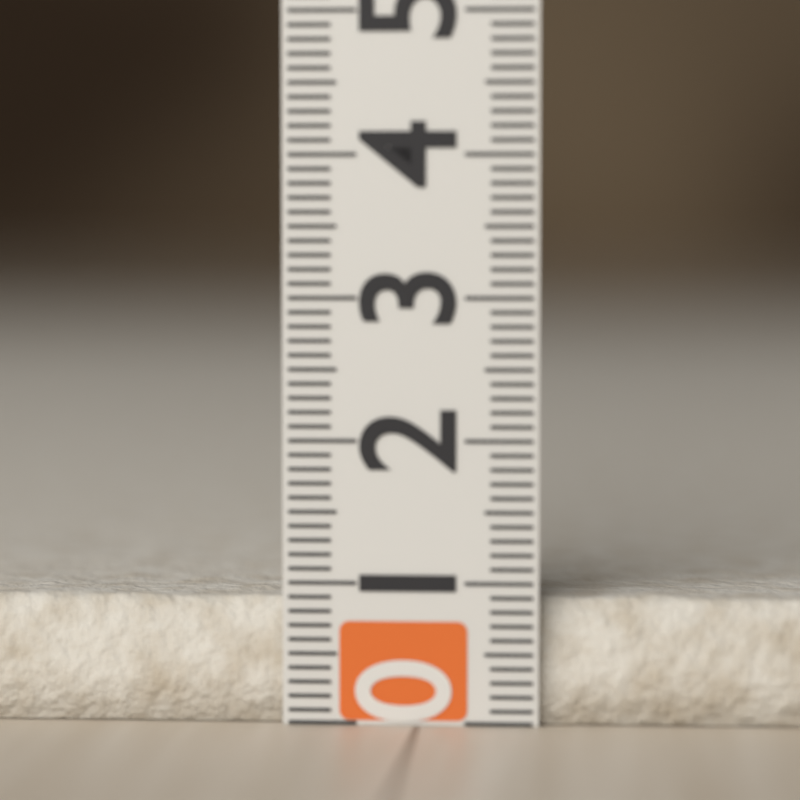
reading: 0.9 (no unit)
